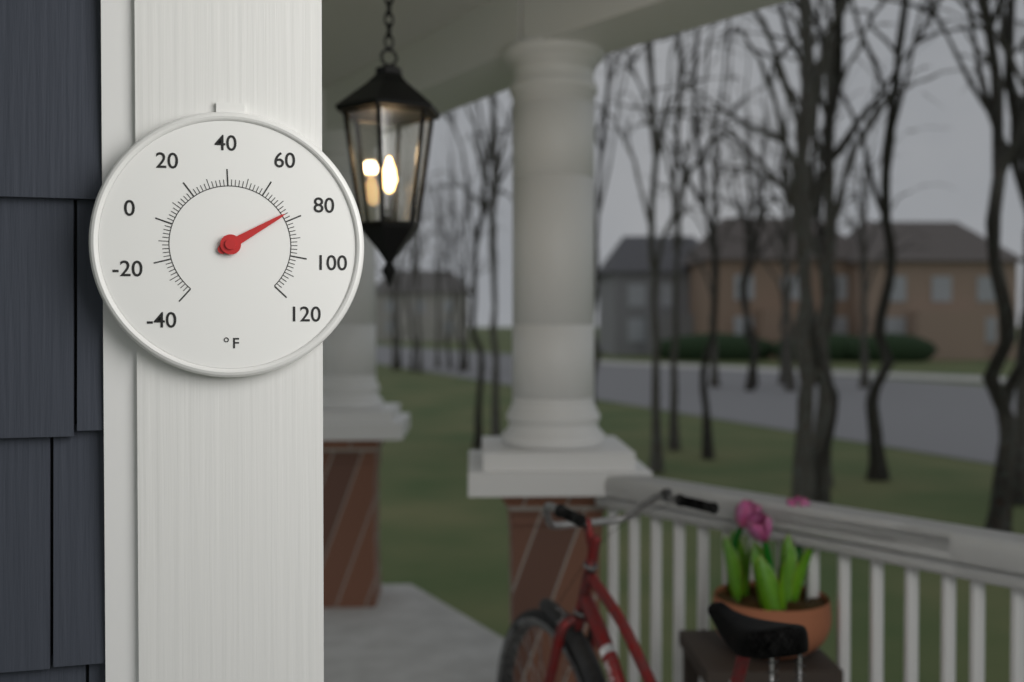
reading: 76 °F
